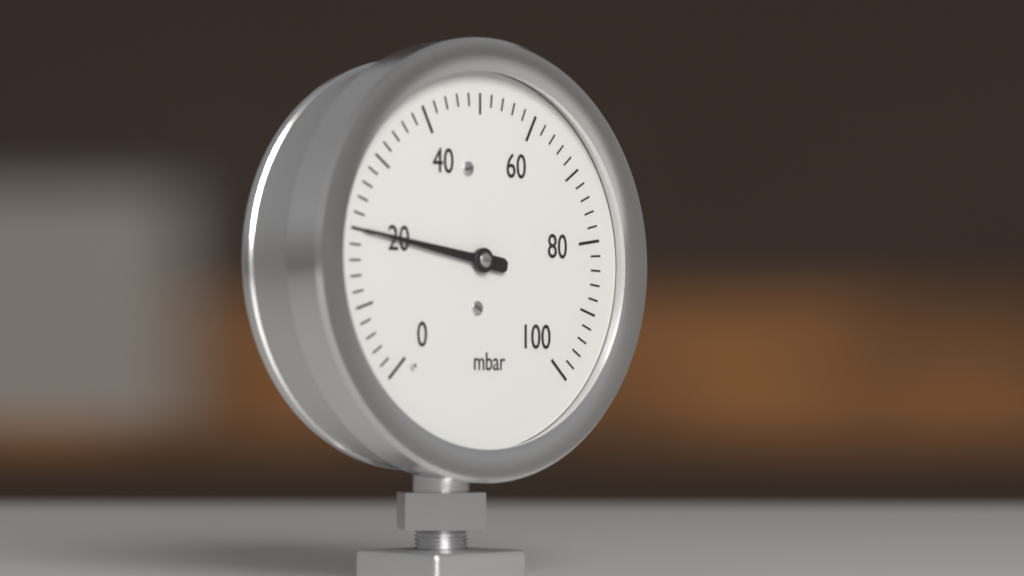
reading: 20 mbar
